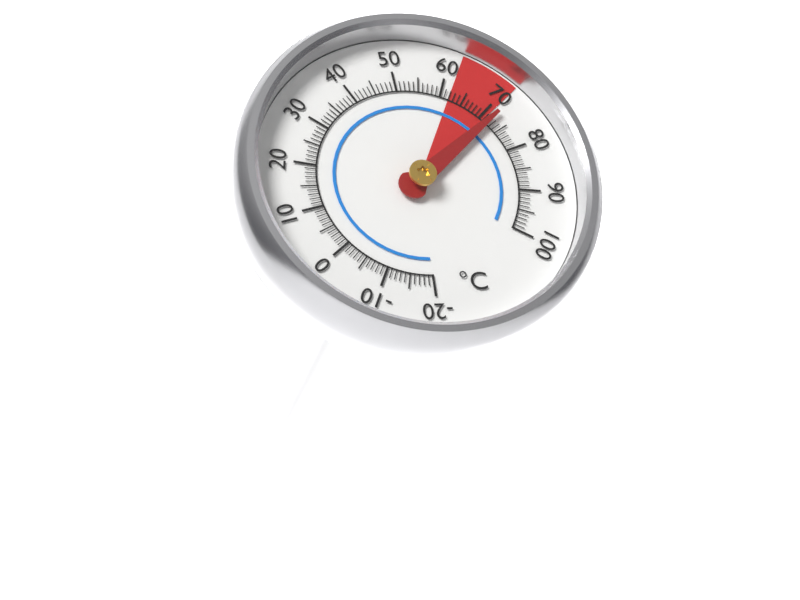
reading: 72 °C
